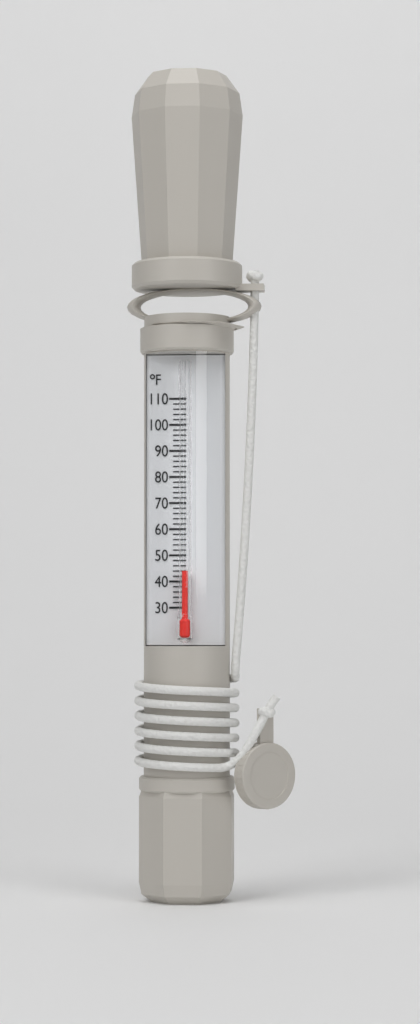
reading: 44 °F
